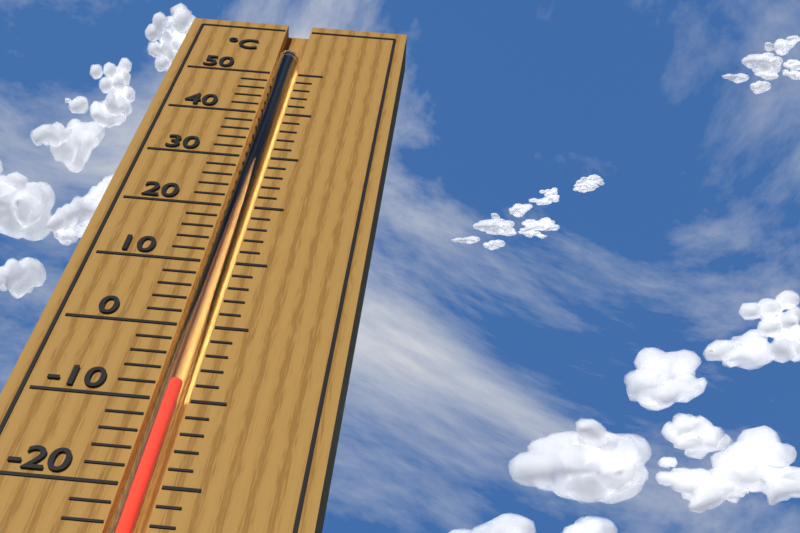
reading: -8 °C
